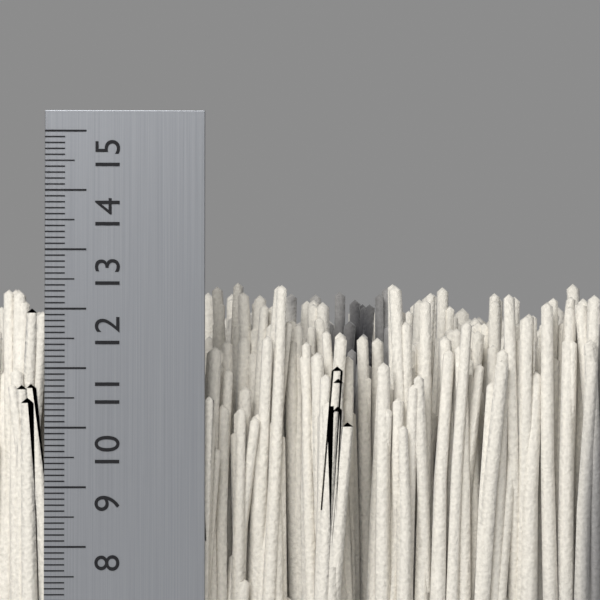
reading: 12.6 cm
